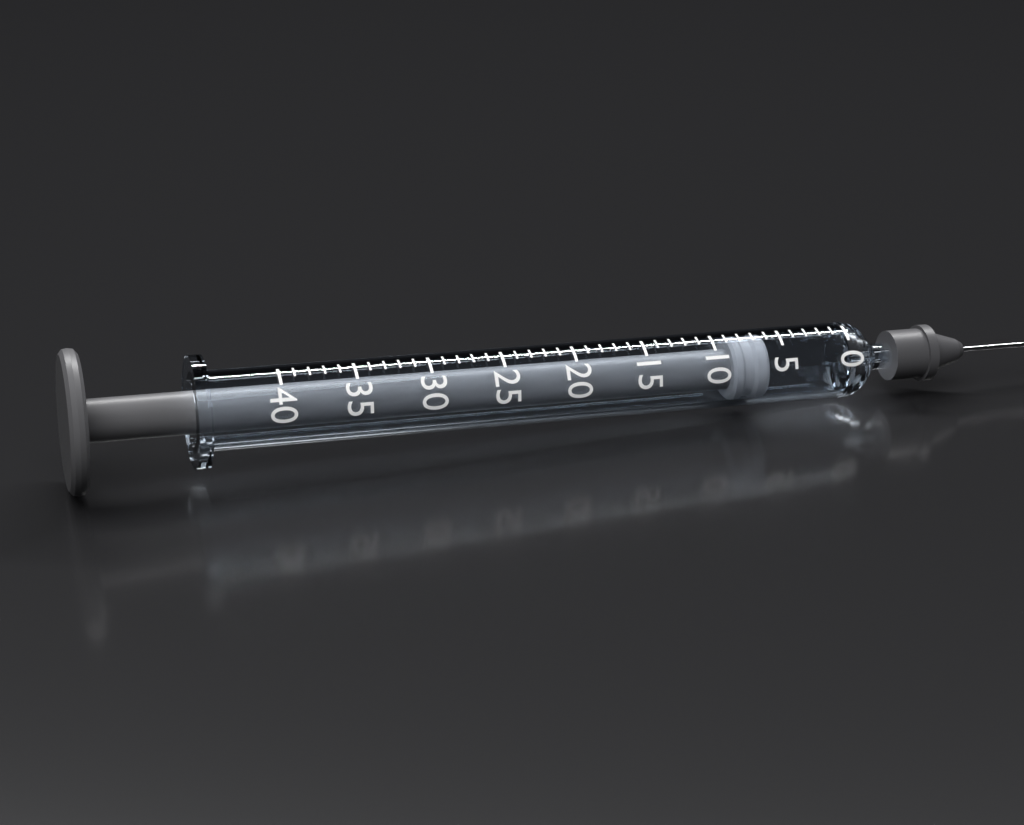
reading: 6 (no unit)
